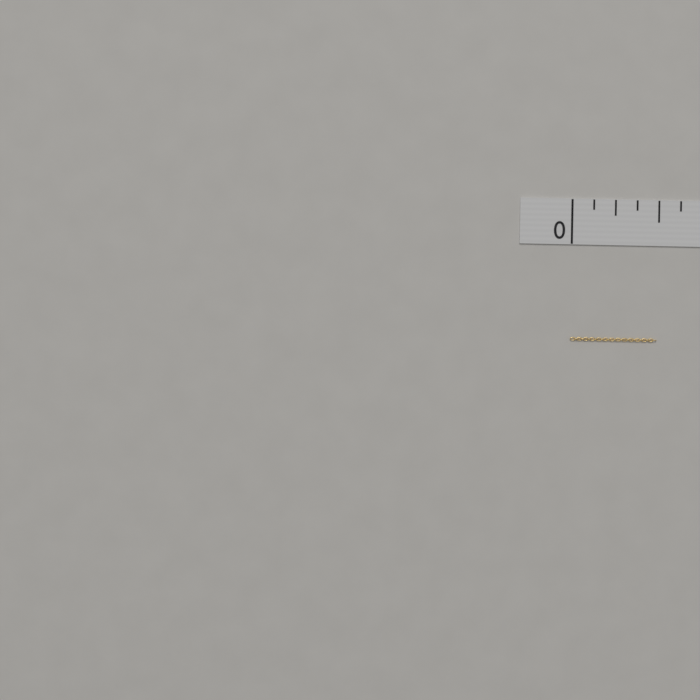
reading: 0.500 in
